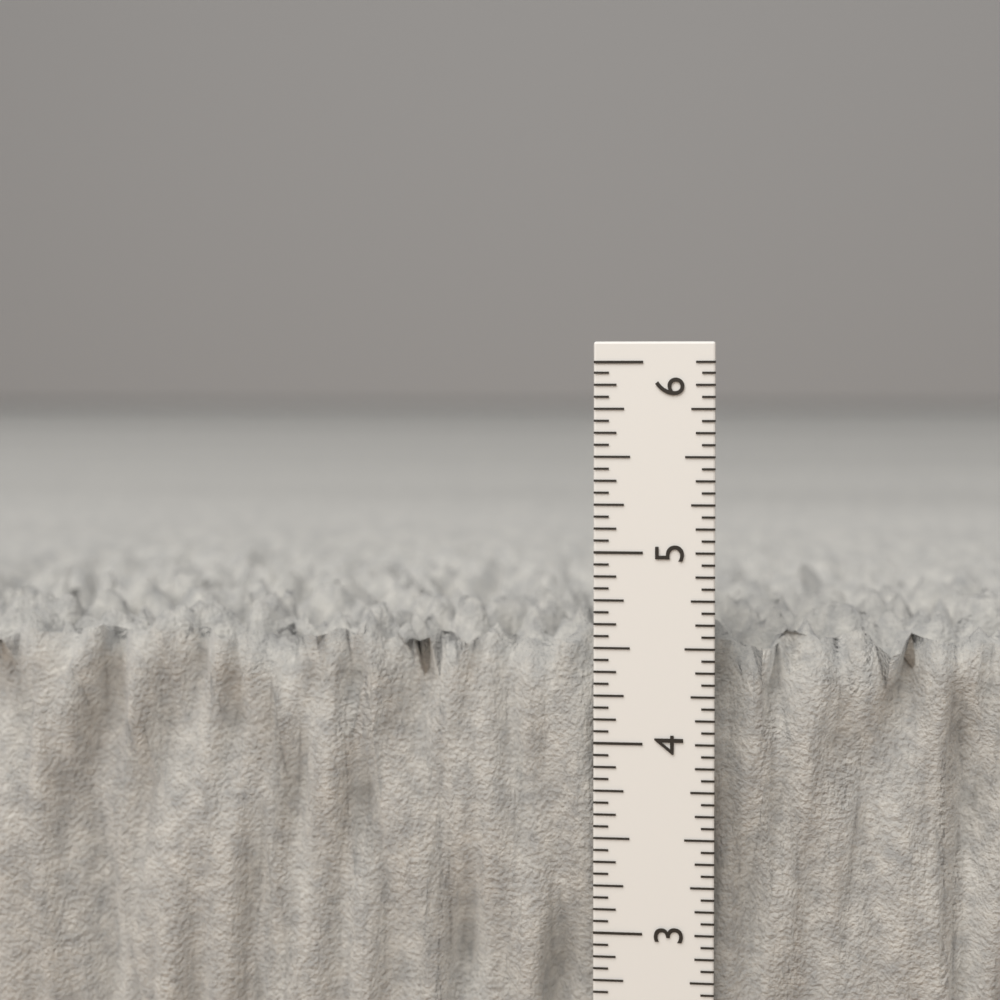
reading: 4.6250 in
